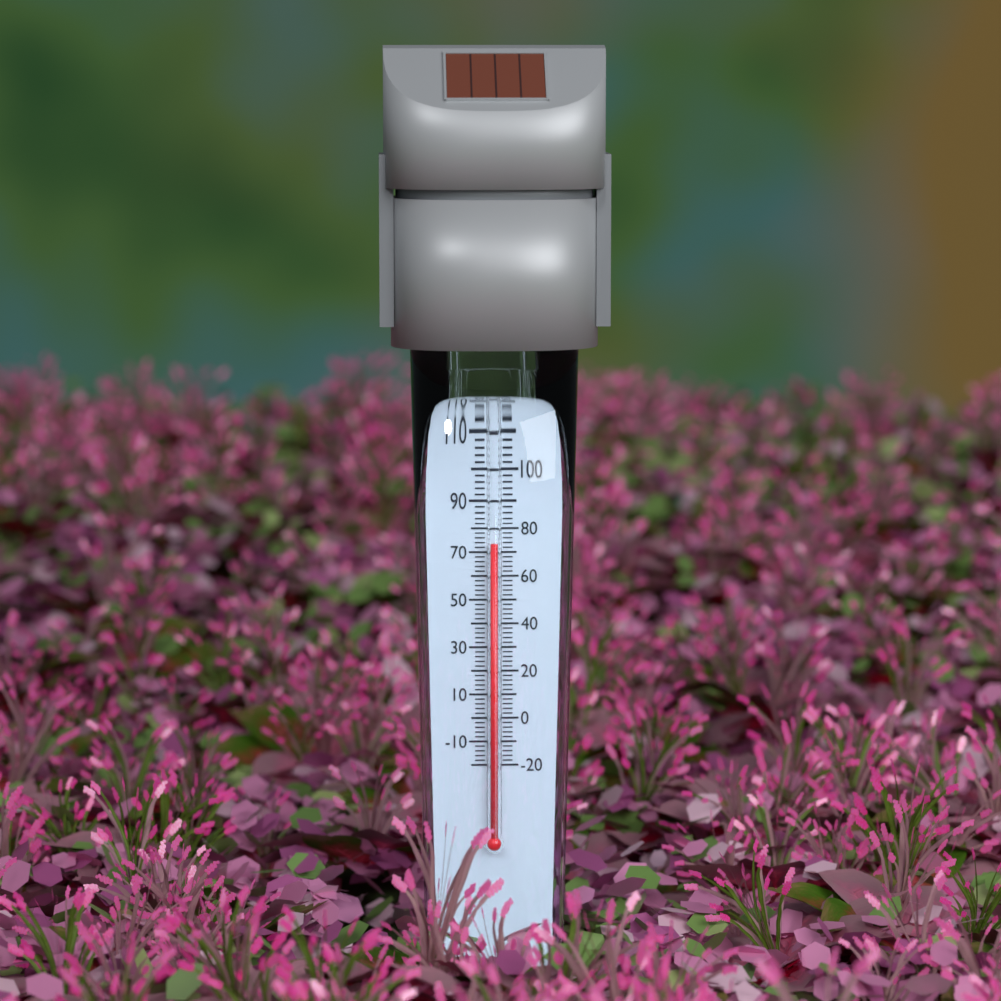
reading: 74 °F
